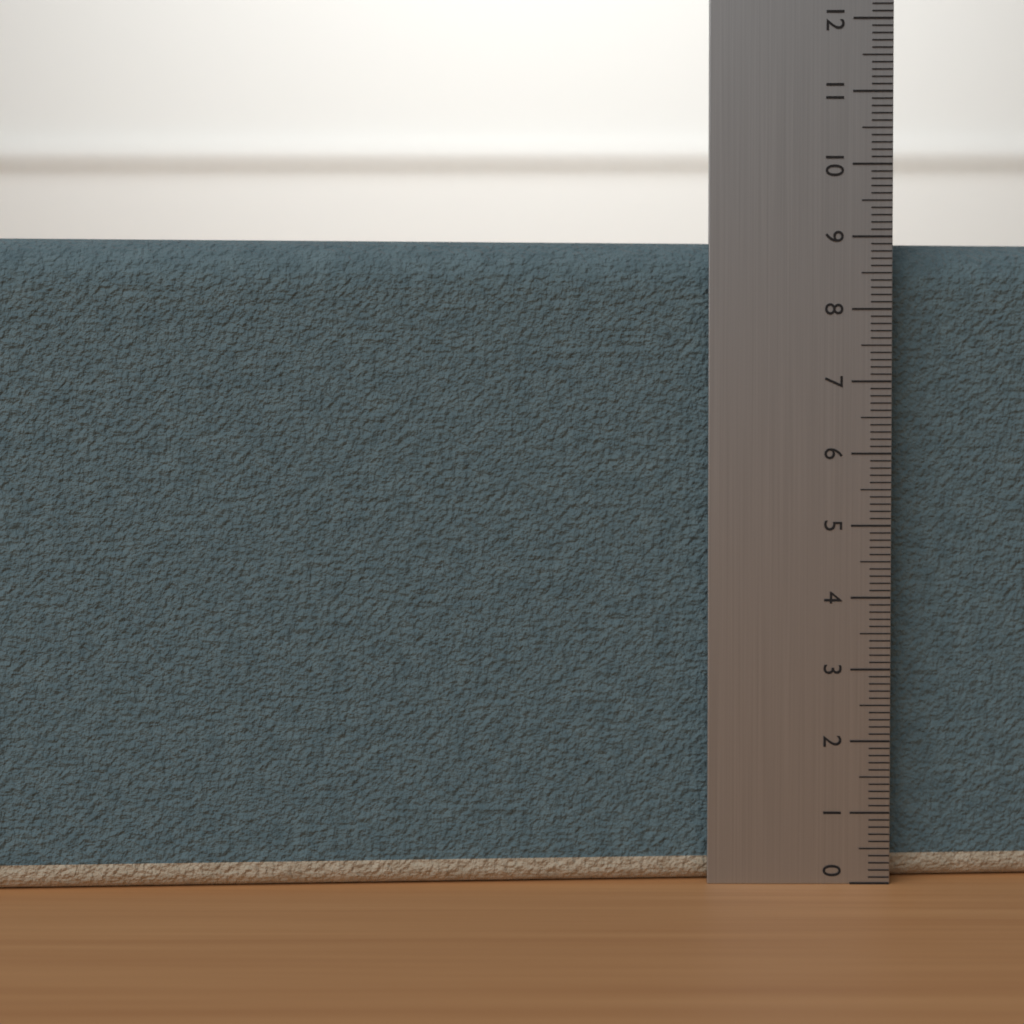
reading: 9.0 (no unit)
